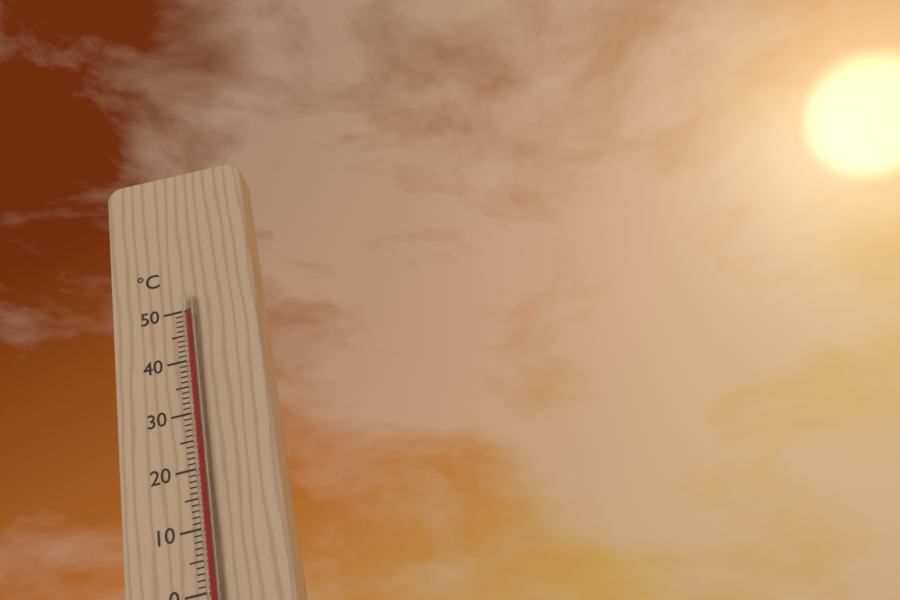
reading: 49 °C
